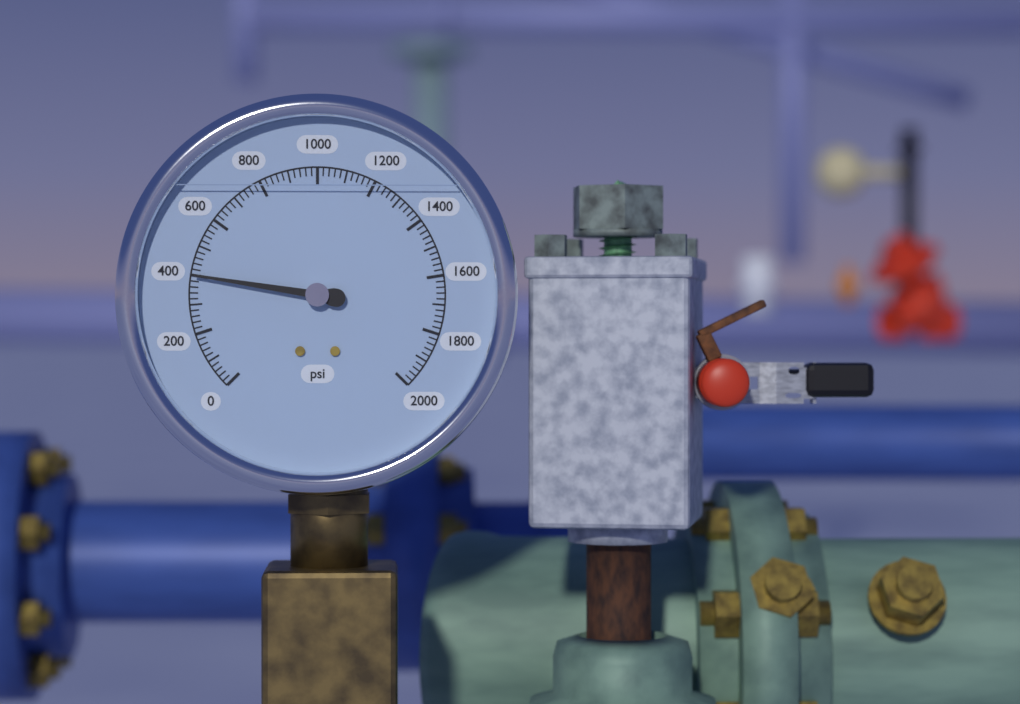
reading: 400 psi
